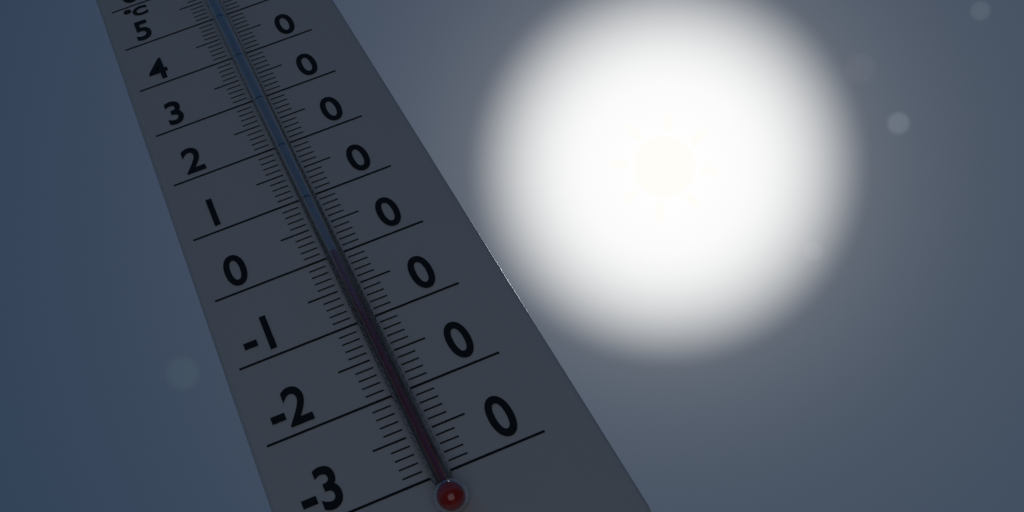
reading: -1 °C
